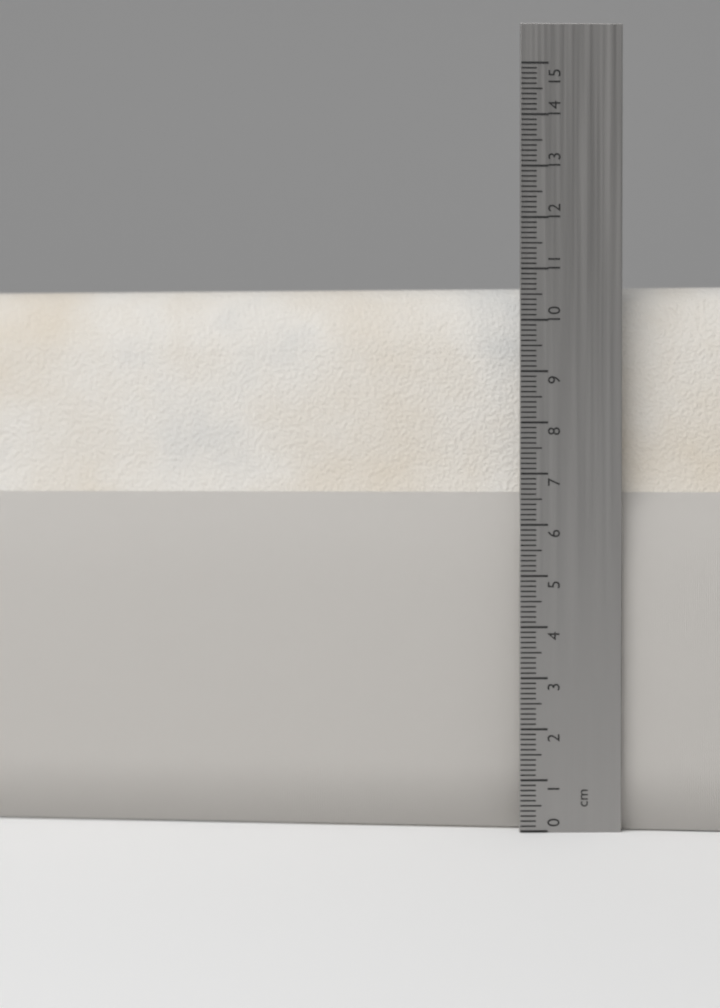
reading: 10.7 cm
